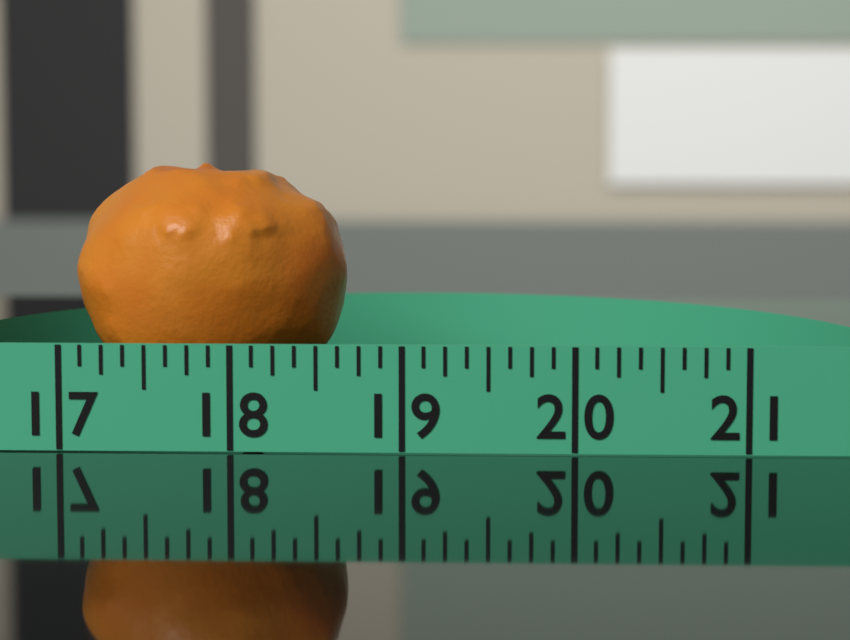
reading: 18.625 (no unit)
